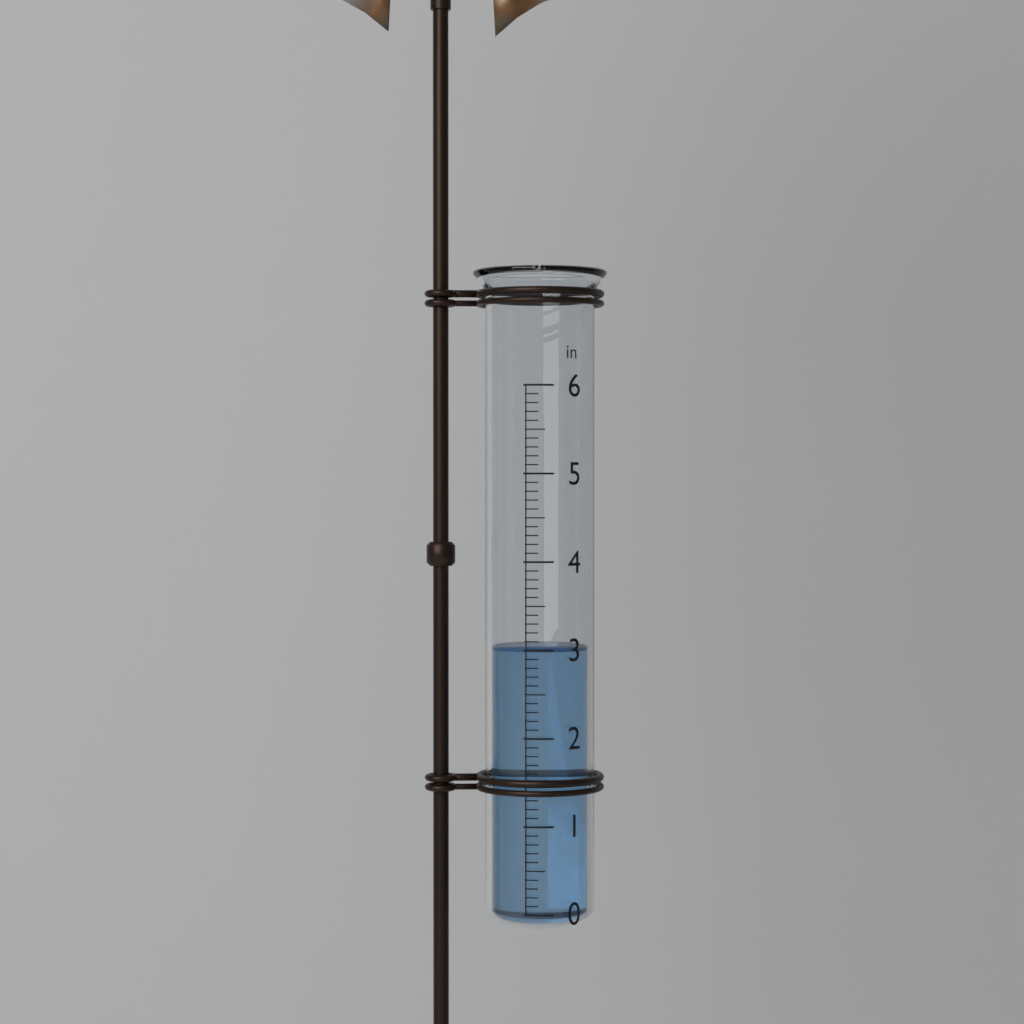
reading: 3.0 in
